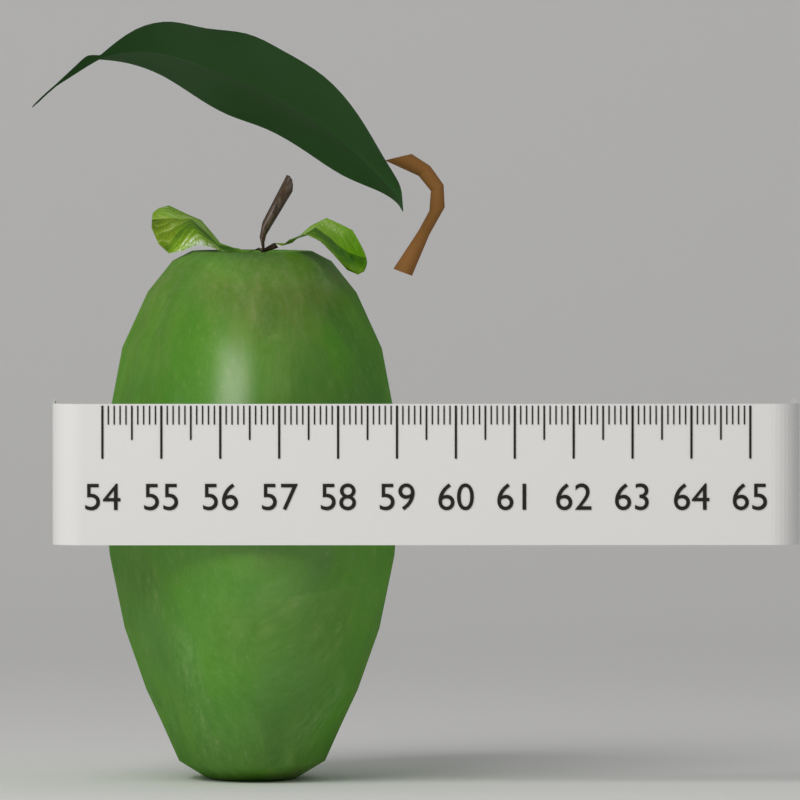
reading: 59.1 (no unit)
